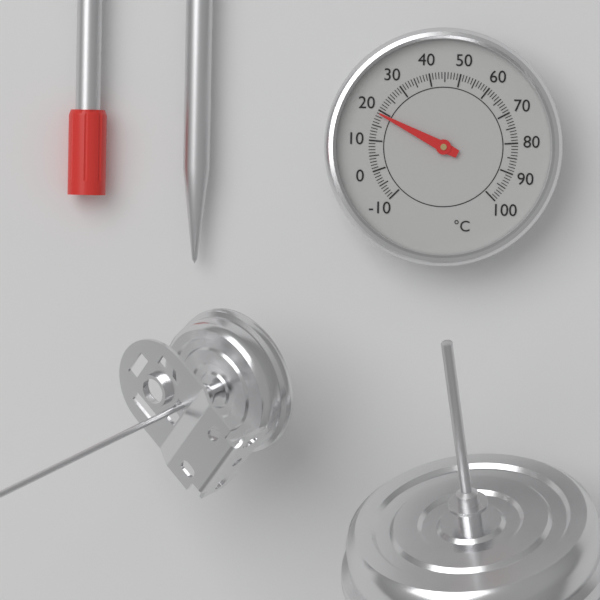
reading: 19 °C
